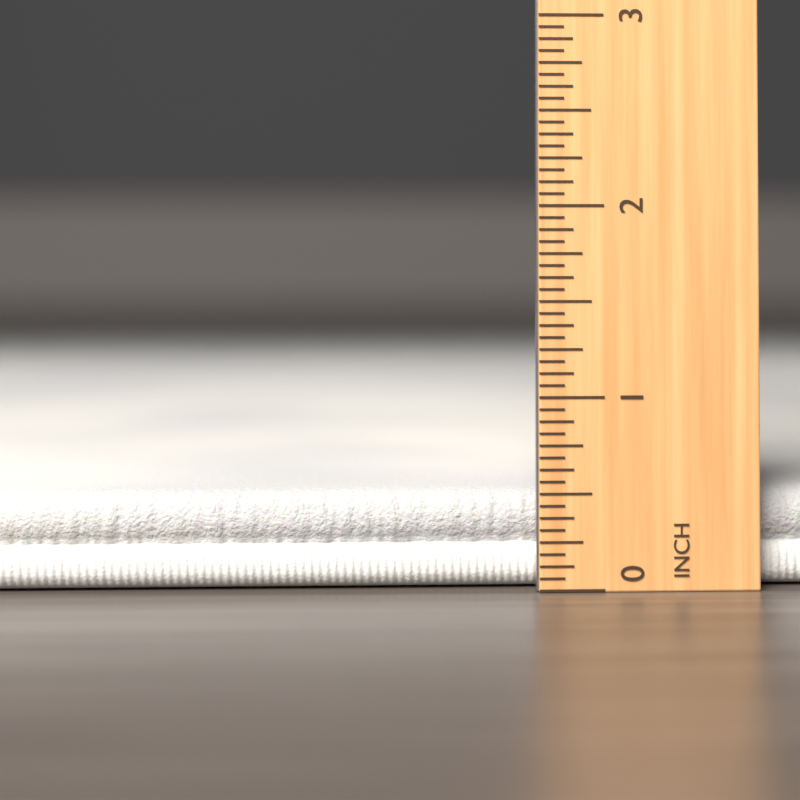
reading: 0.5000 inch
